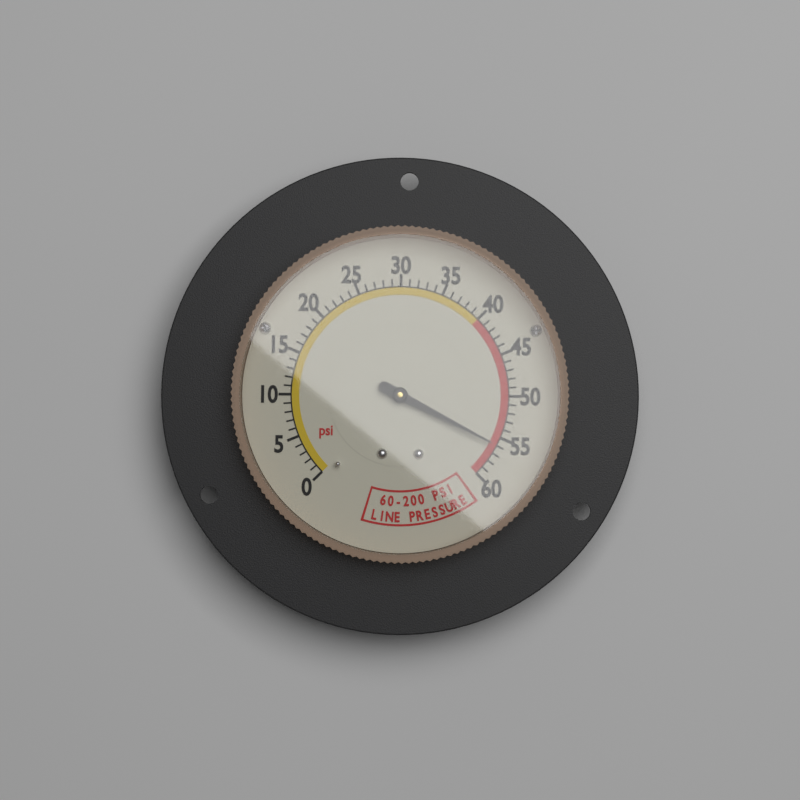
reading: 56 psi
